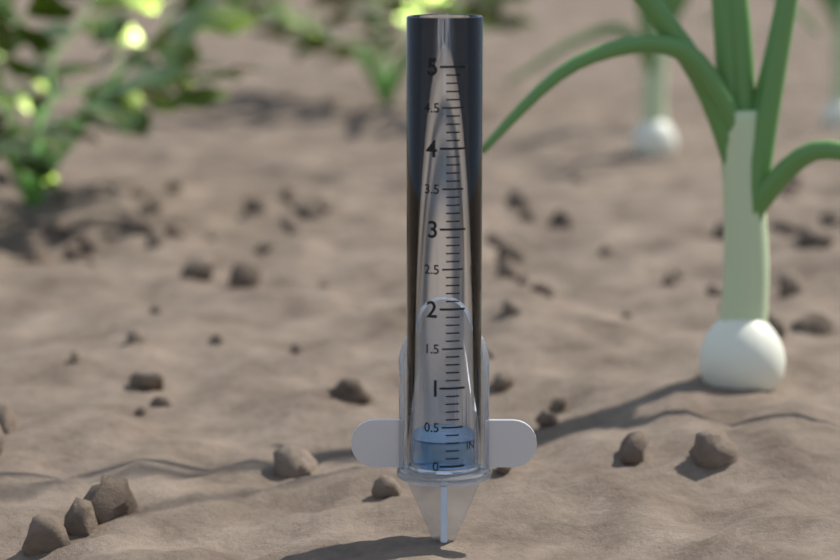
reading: 0.3 in
